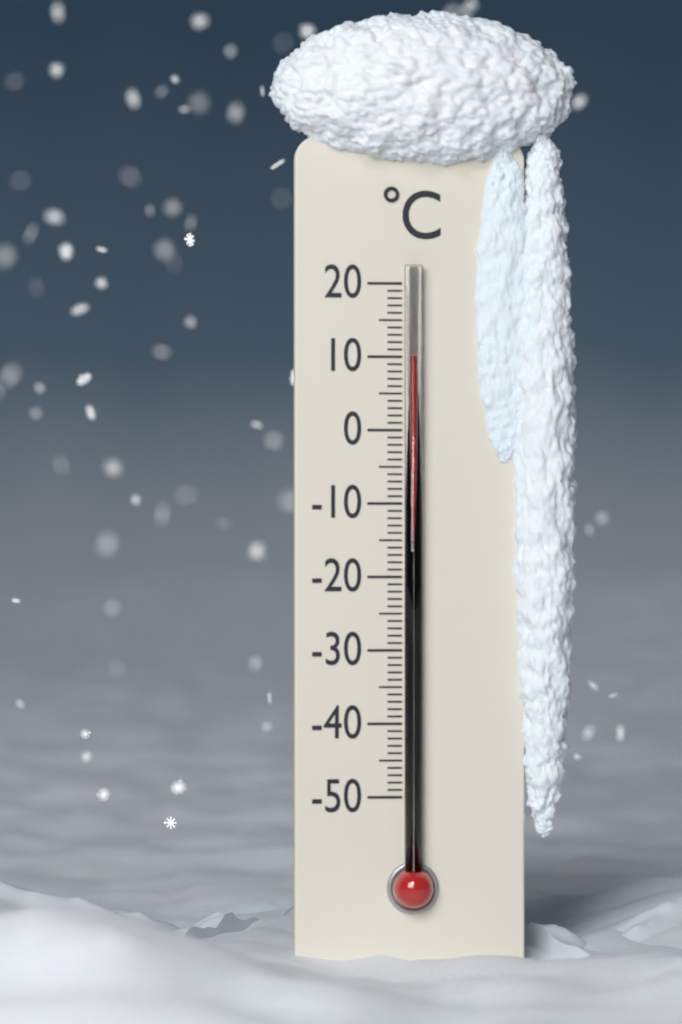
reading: 10 °C
